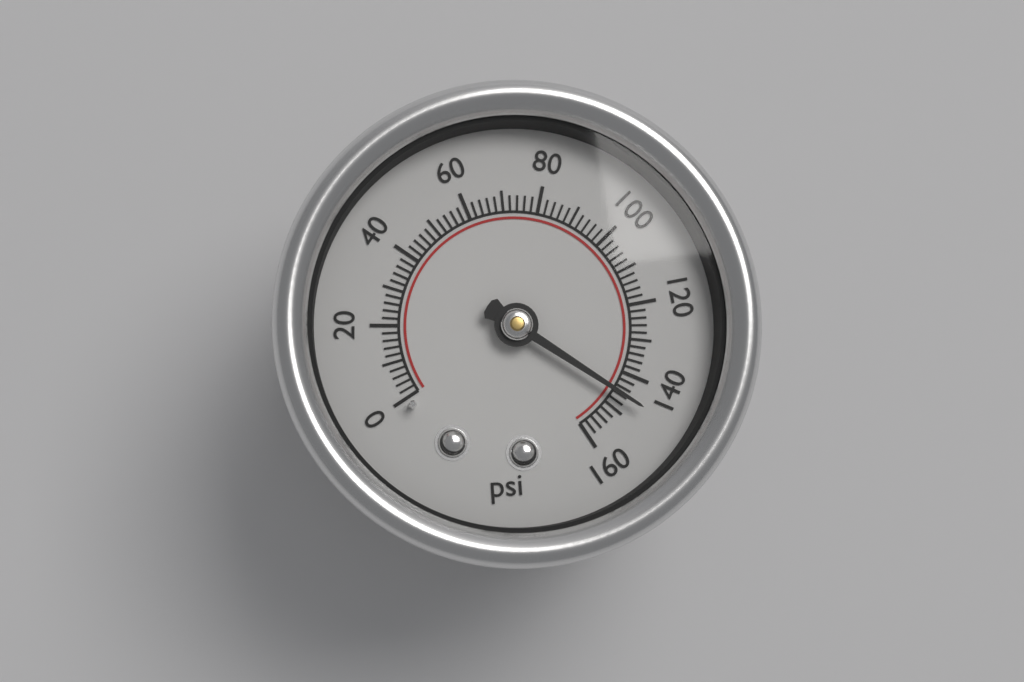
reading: 146 psi
